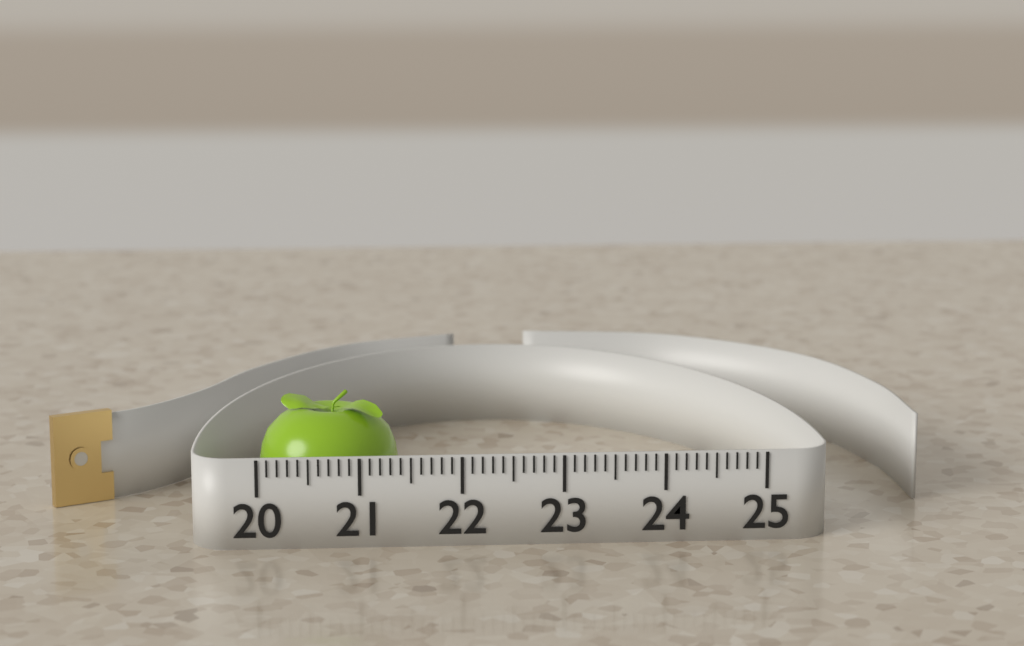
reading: 21.4 (no unit)
